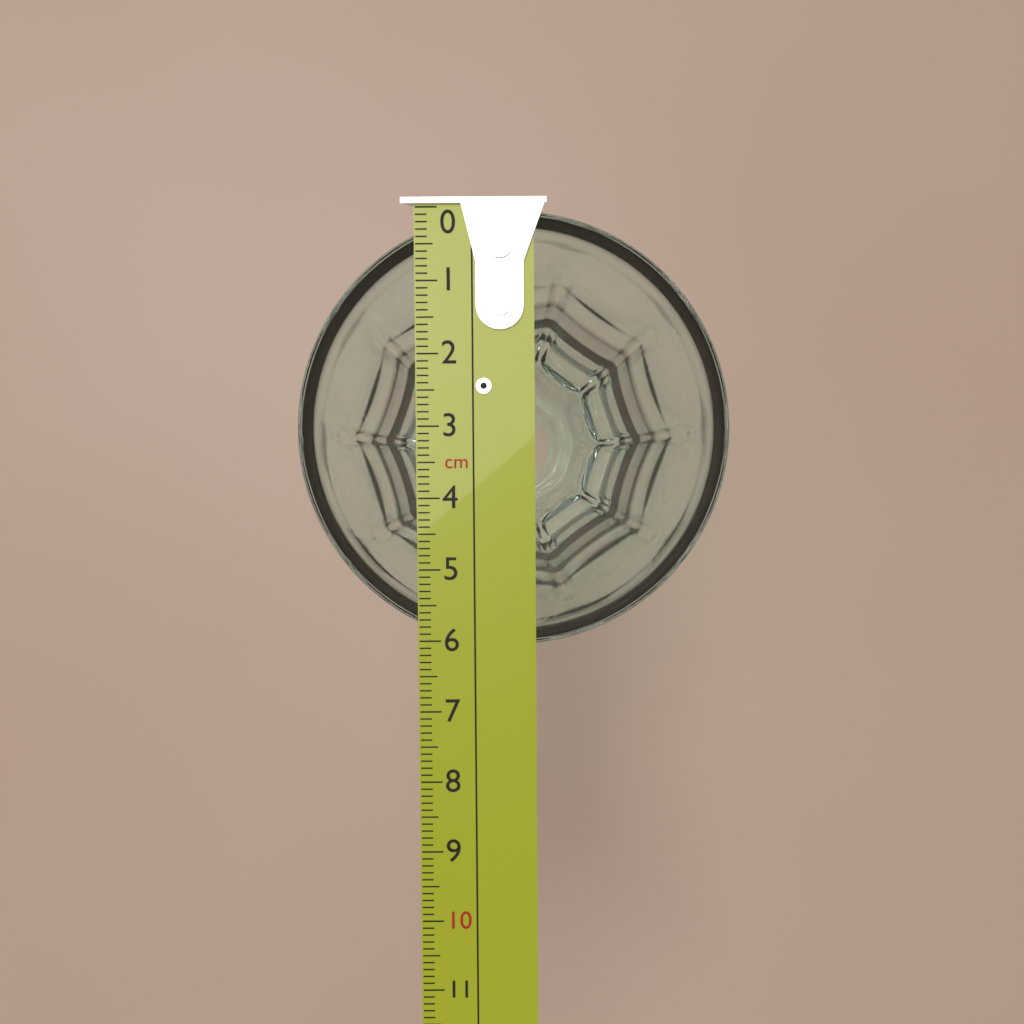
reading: 6.1 cm
